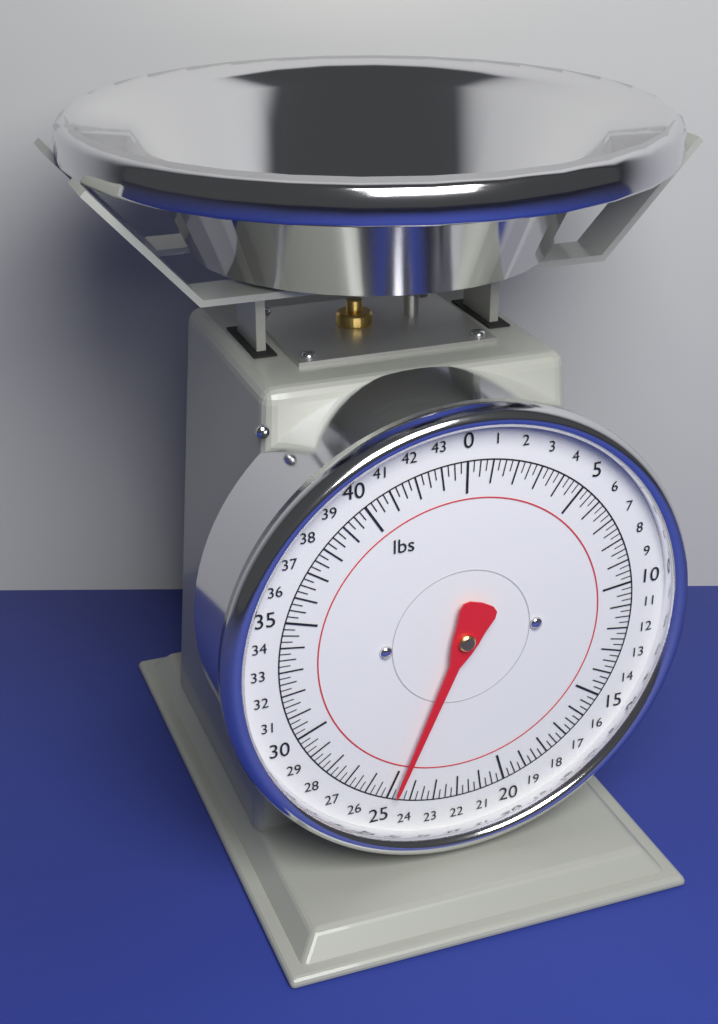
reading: 24.75 lbs
